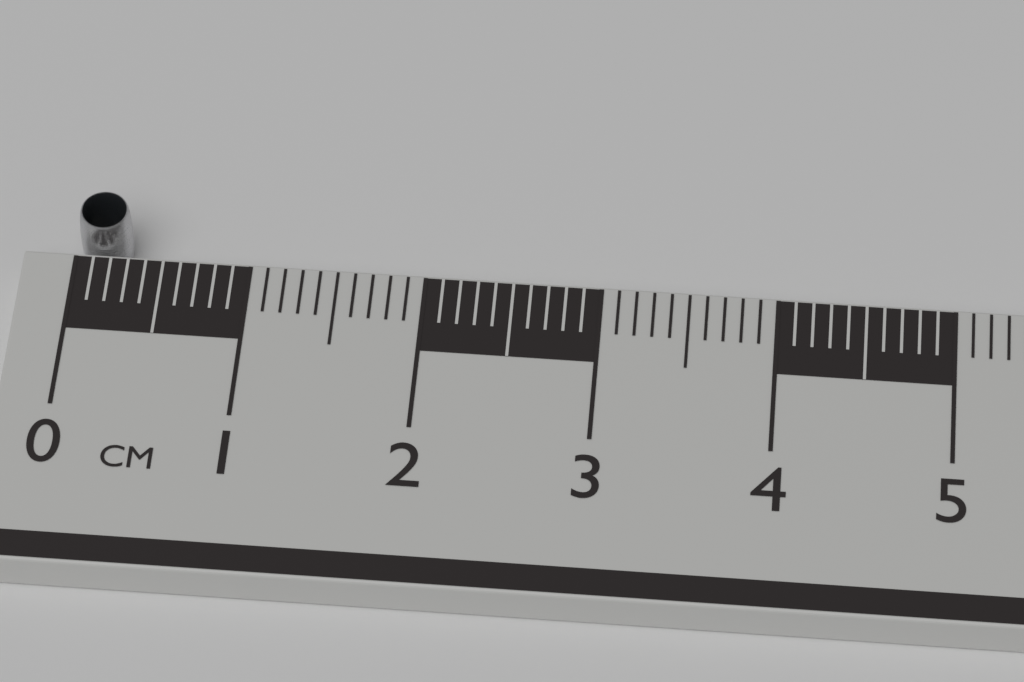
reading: 0.3 cm
